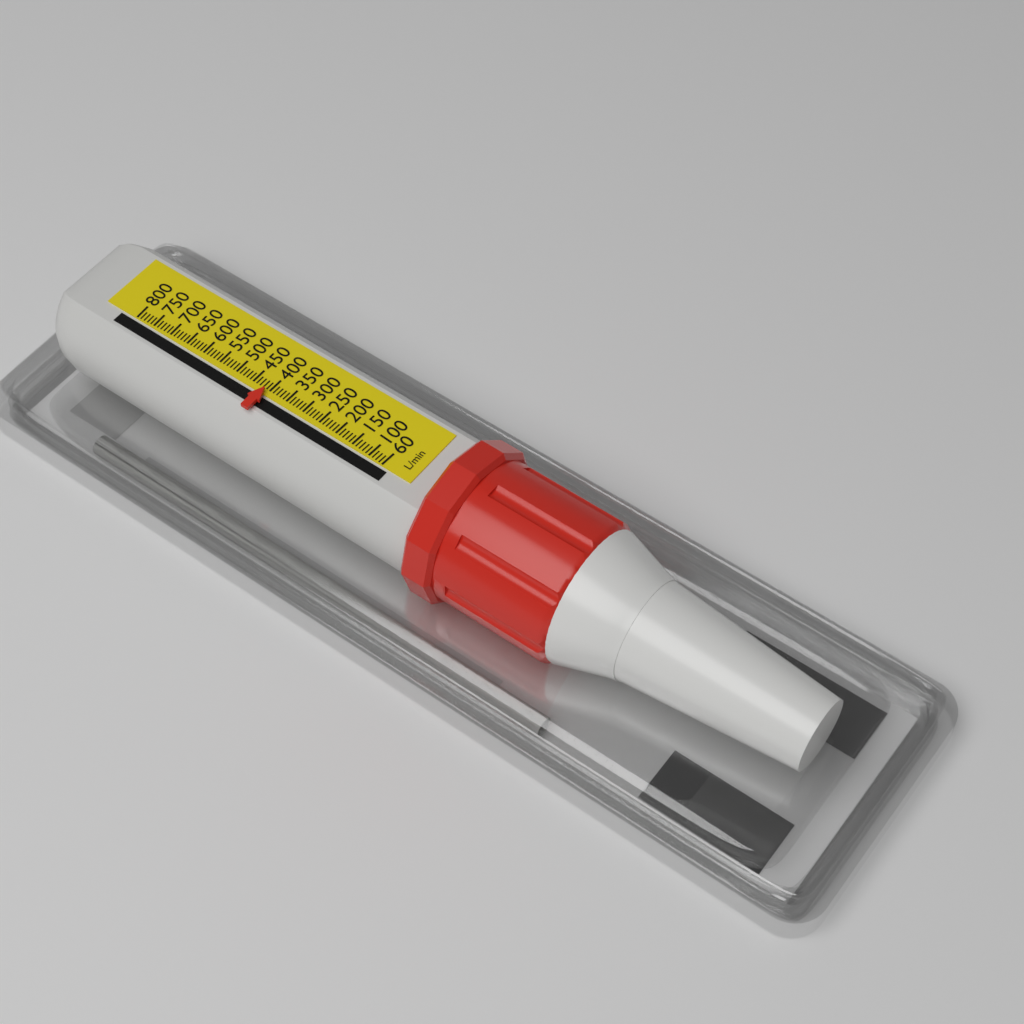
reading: 410 L/min
